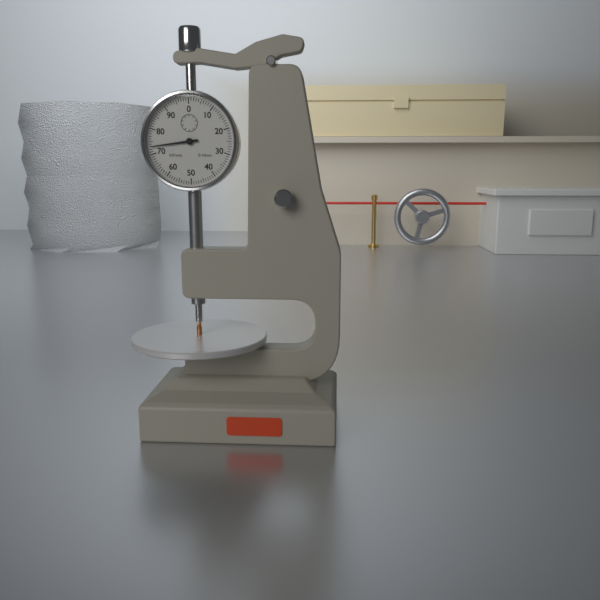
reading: 0.73 mm
